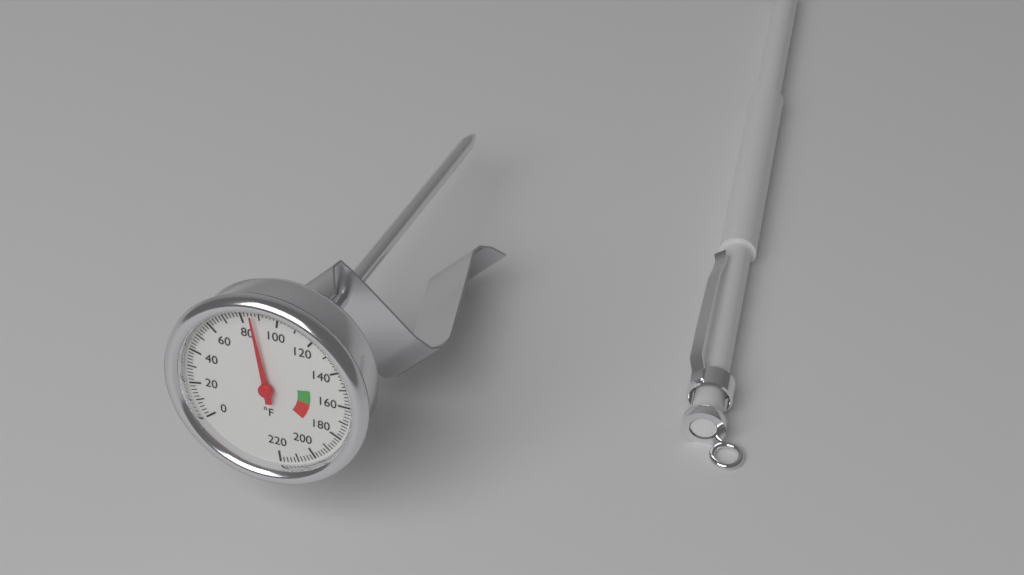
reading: 86 °F
